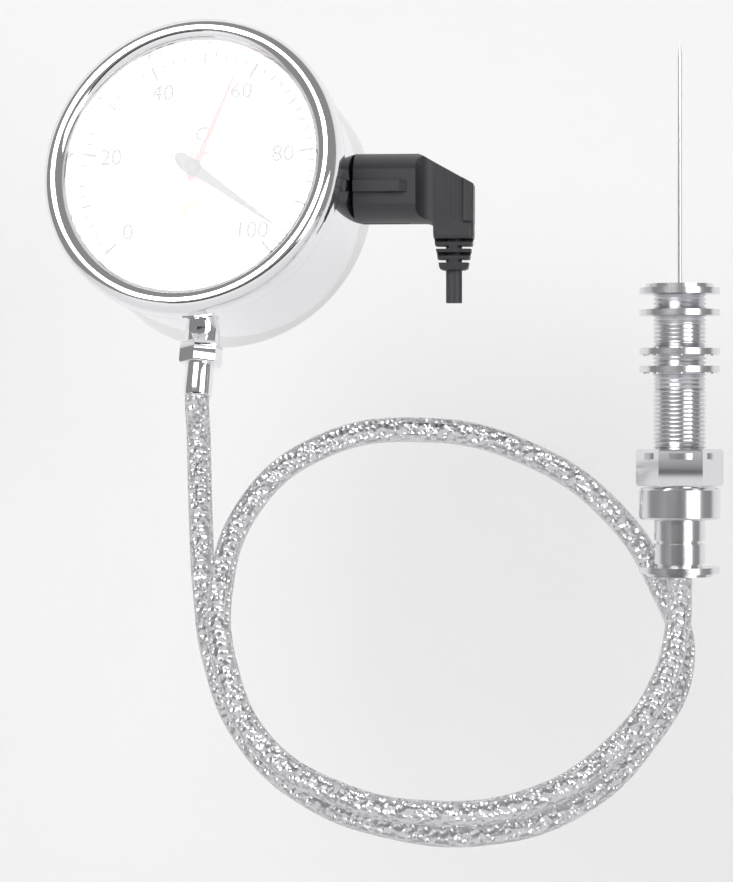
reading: 96 °C
